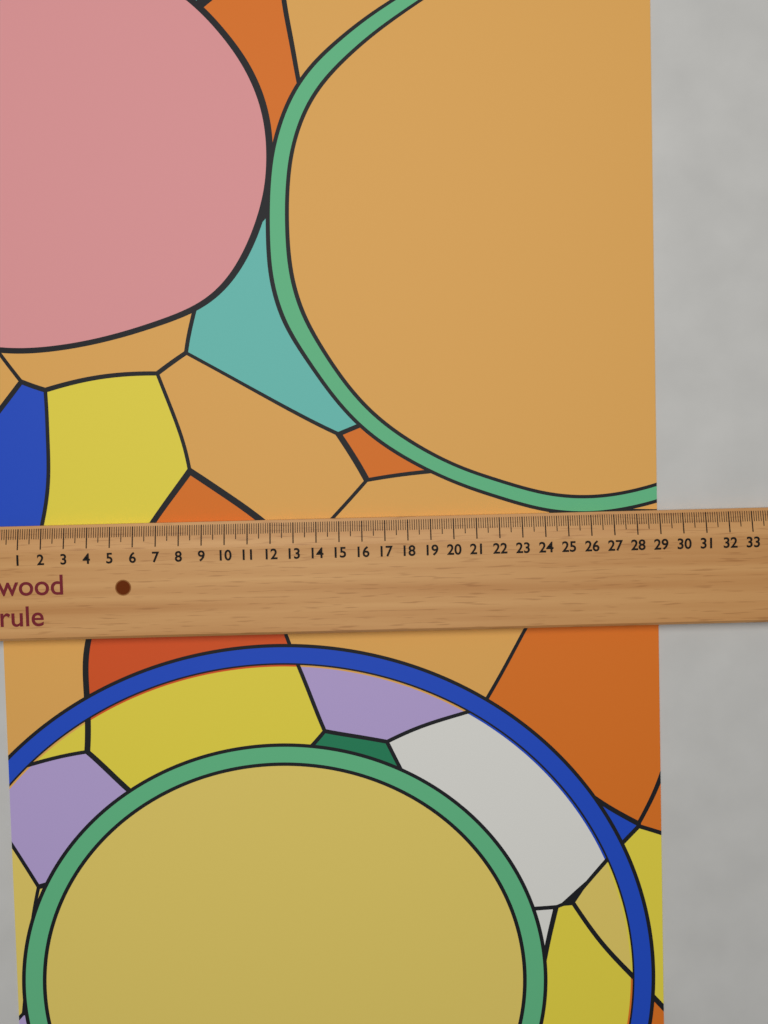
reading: 29.0 (no unit)
